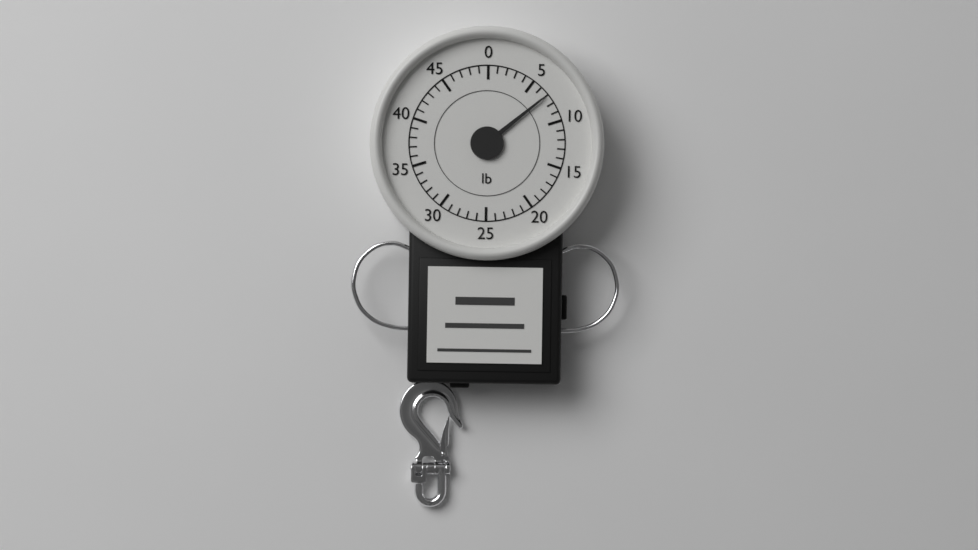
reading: 7 lb
